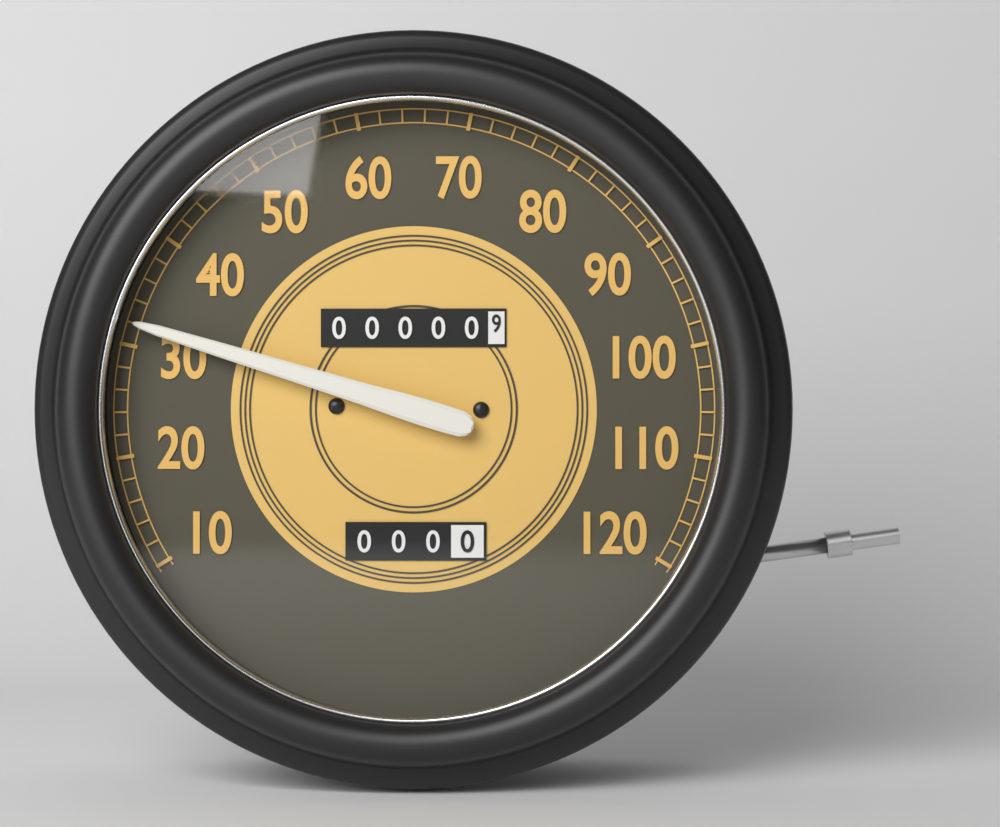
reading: 32 (no unit)
